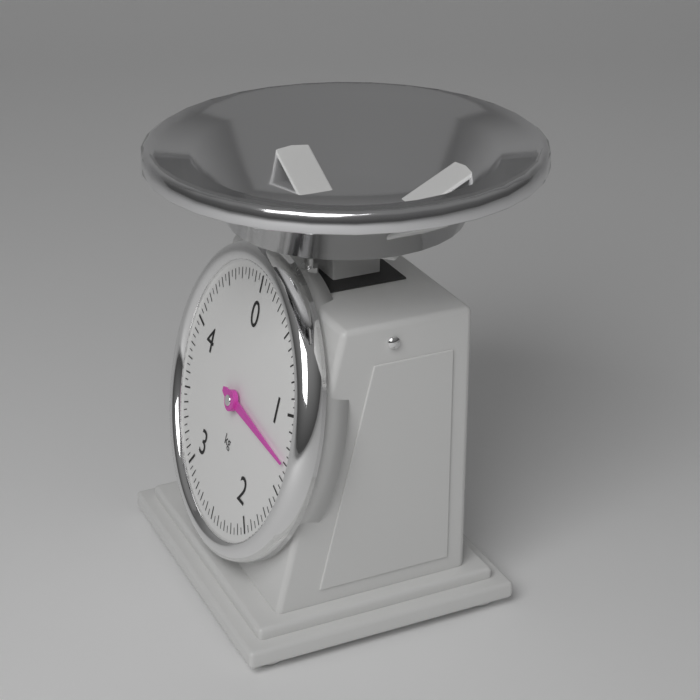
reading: 1.30 kg
